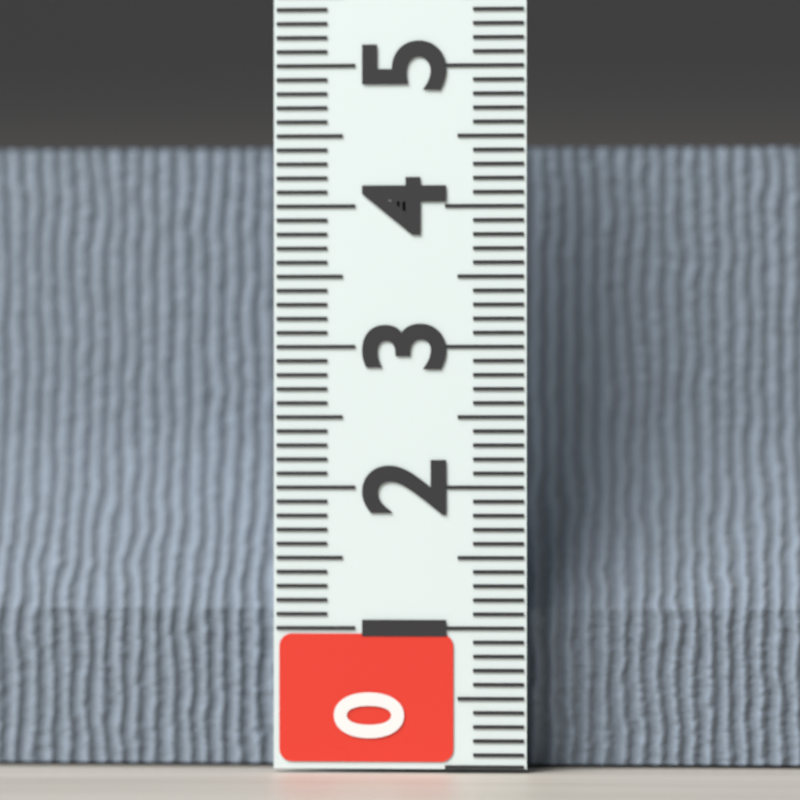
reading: 4.5 (no unit)
